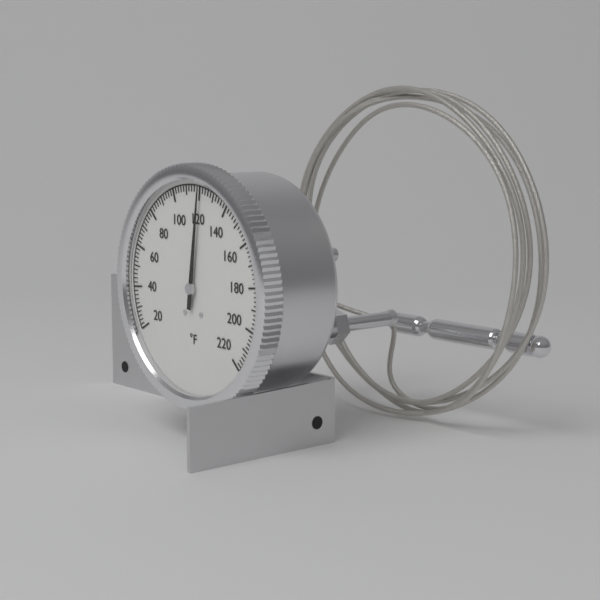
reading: 120 °F
